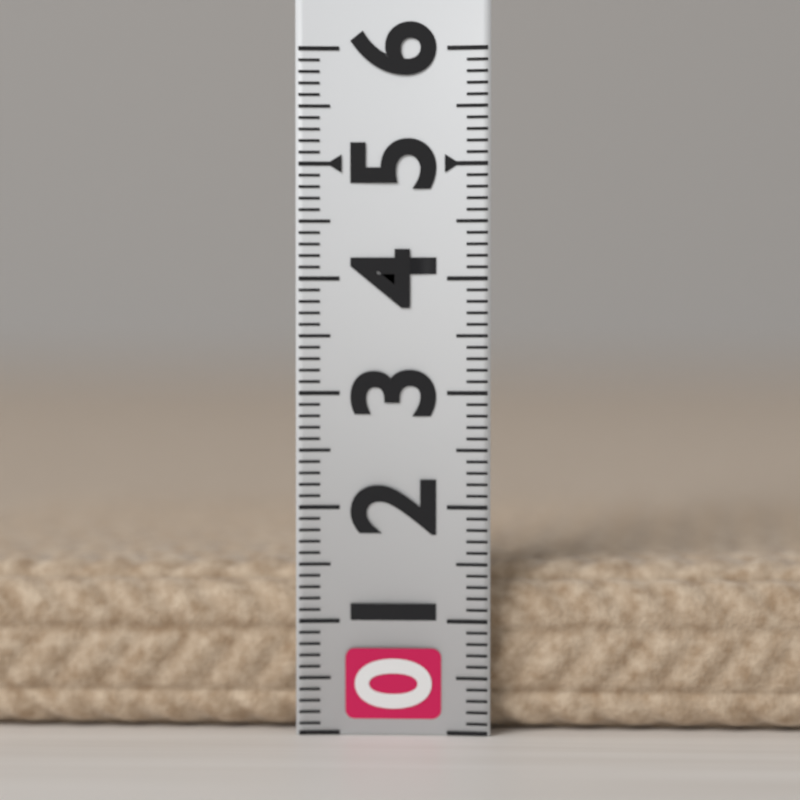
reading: 1.5 (no unit)
